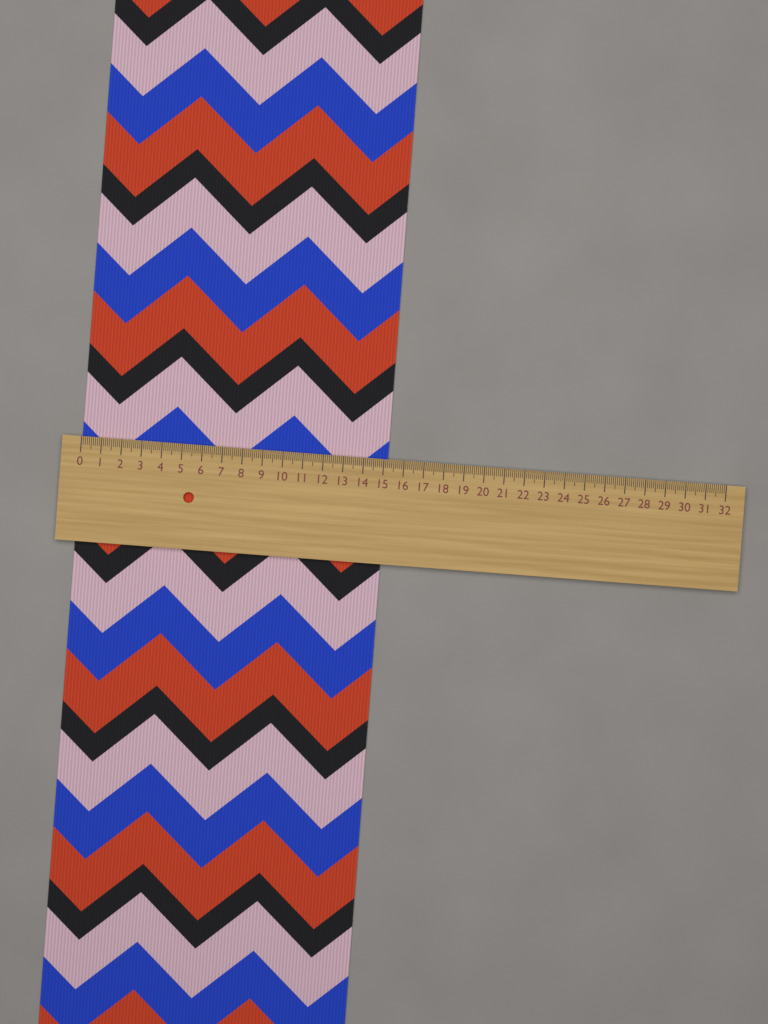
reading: 15.2 (no unit)
